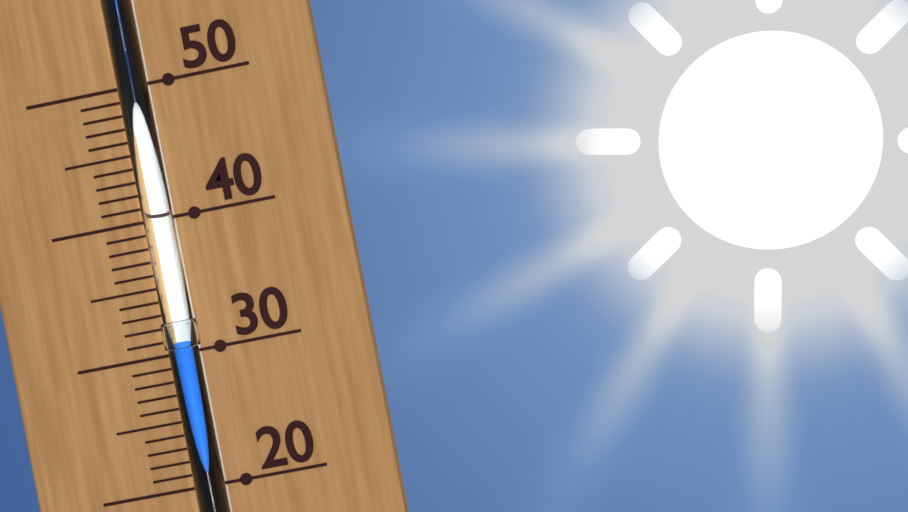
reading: 31 (no unit)
